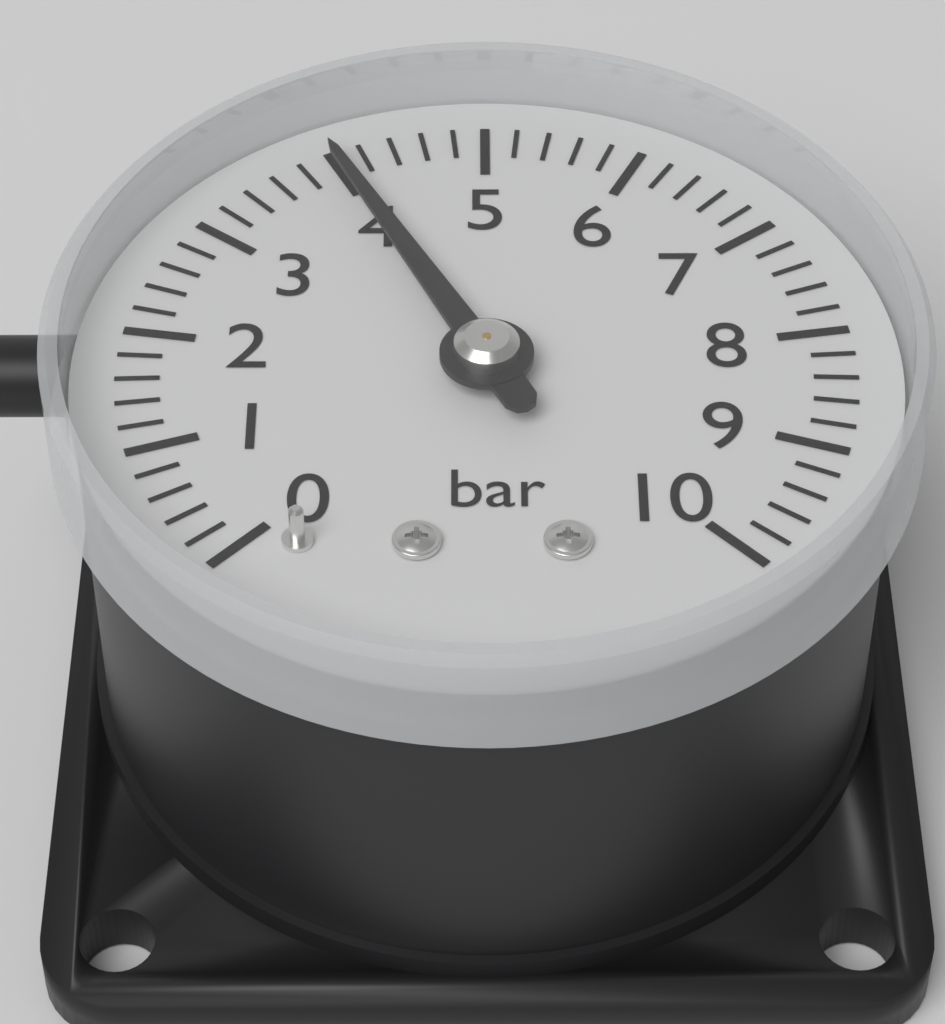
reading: 4.0 bar
